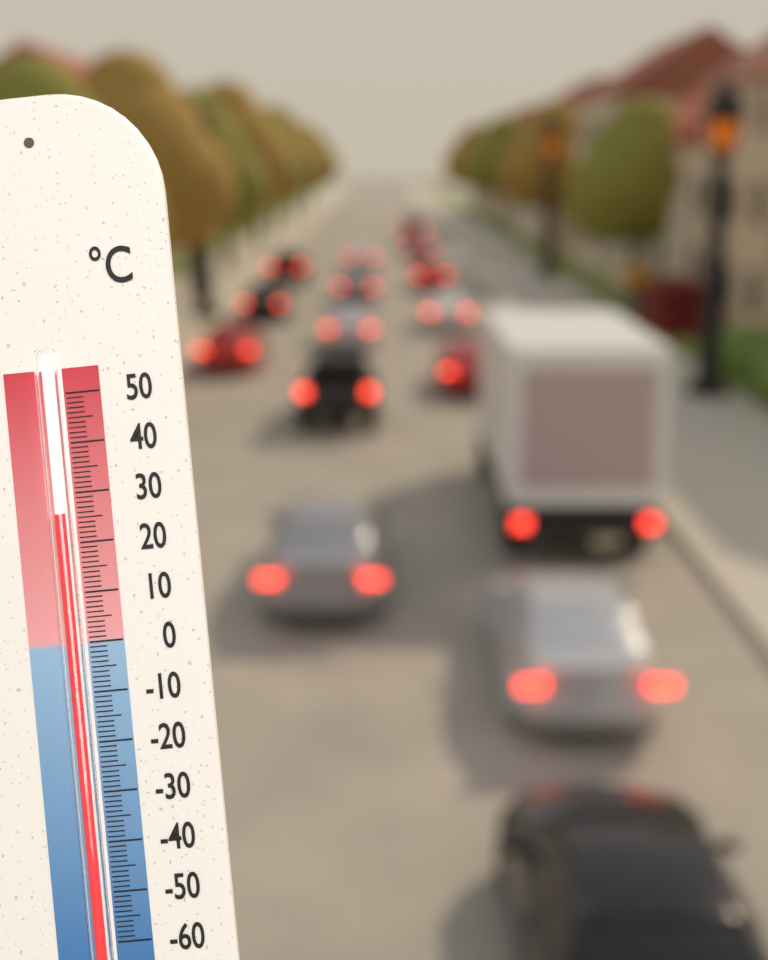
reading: 26 °C
